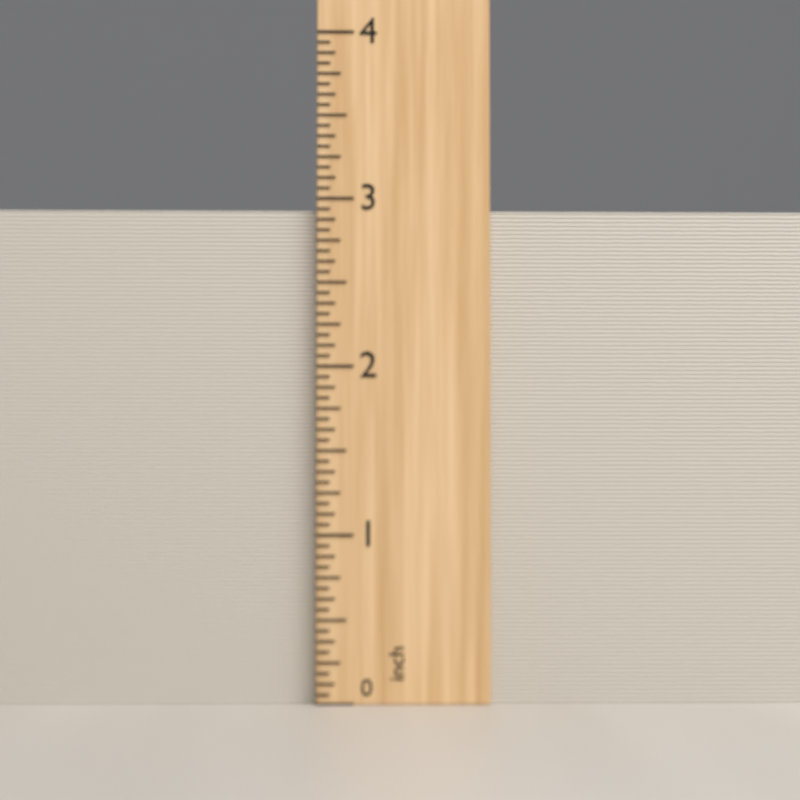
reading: 2.9375 inch
